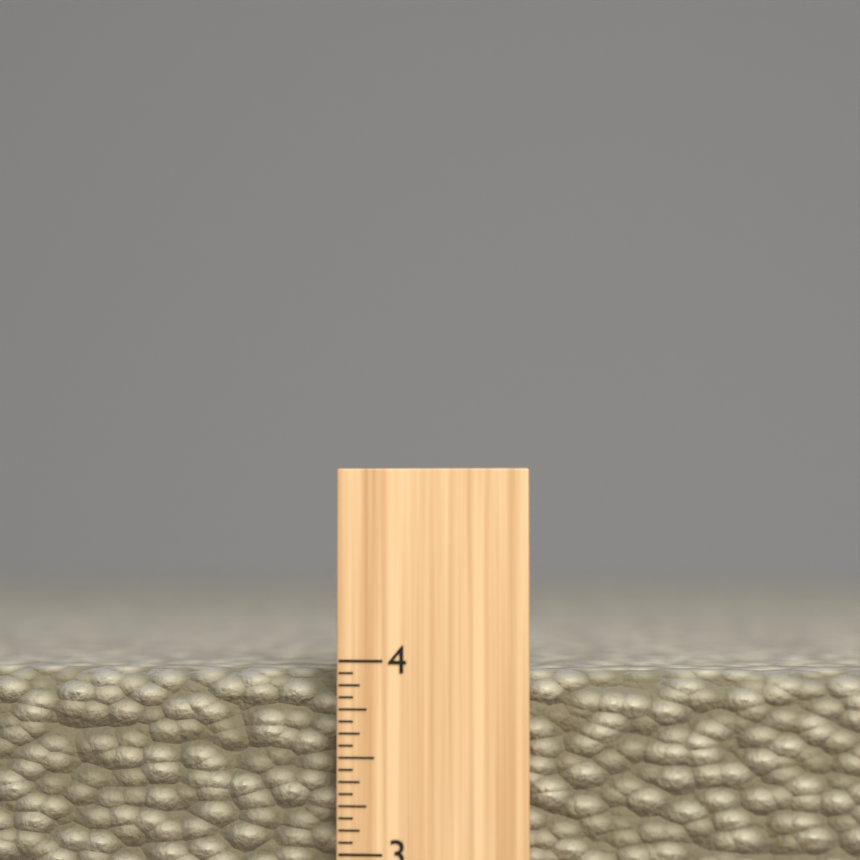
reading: 3.9375 inch
